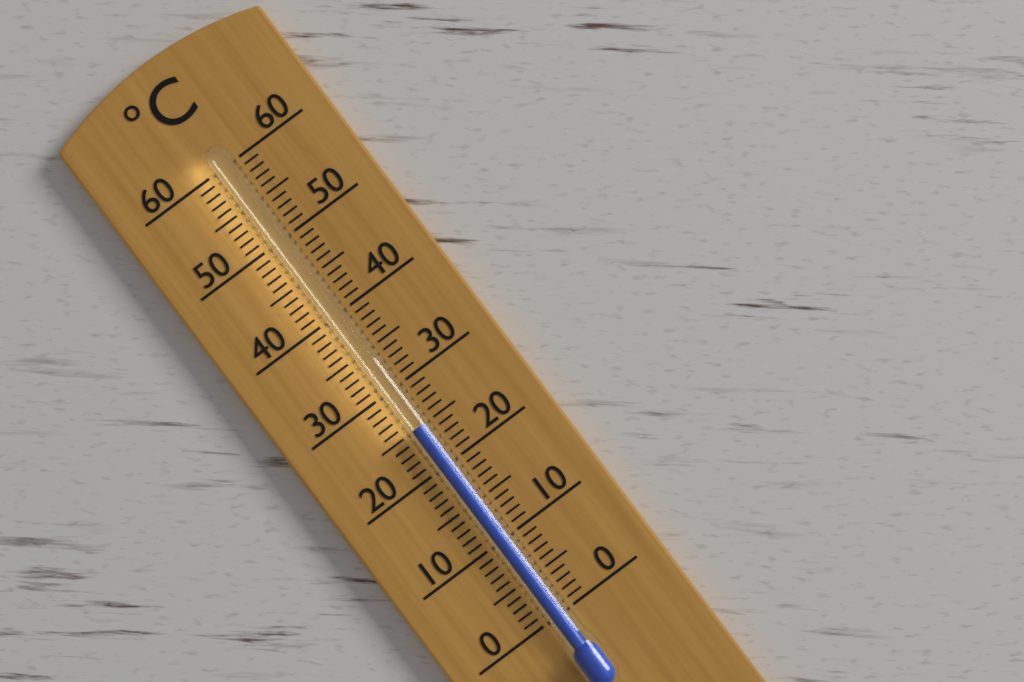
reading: 25 °C
